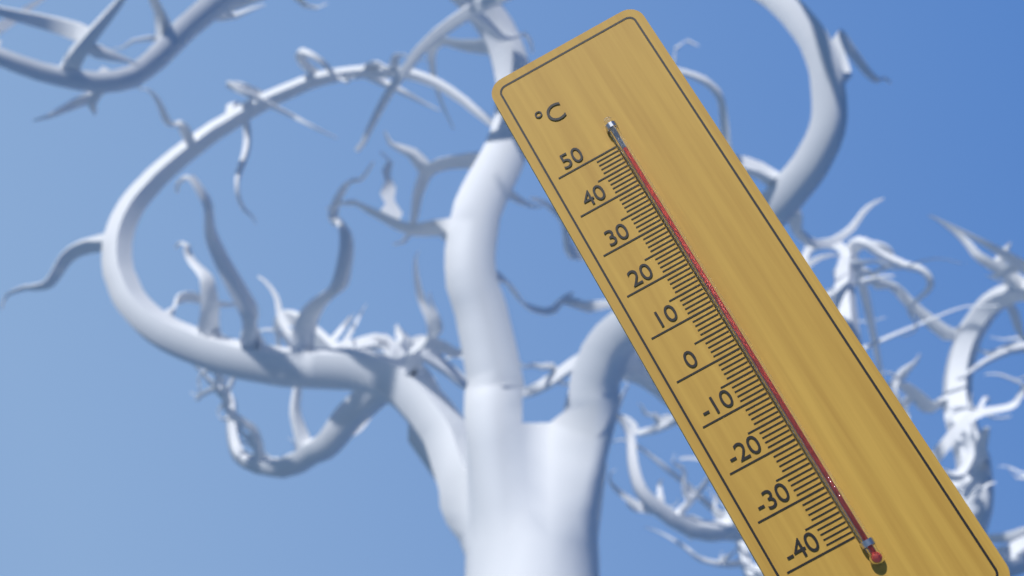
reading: 48 °C
